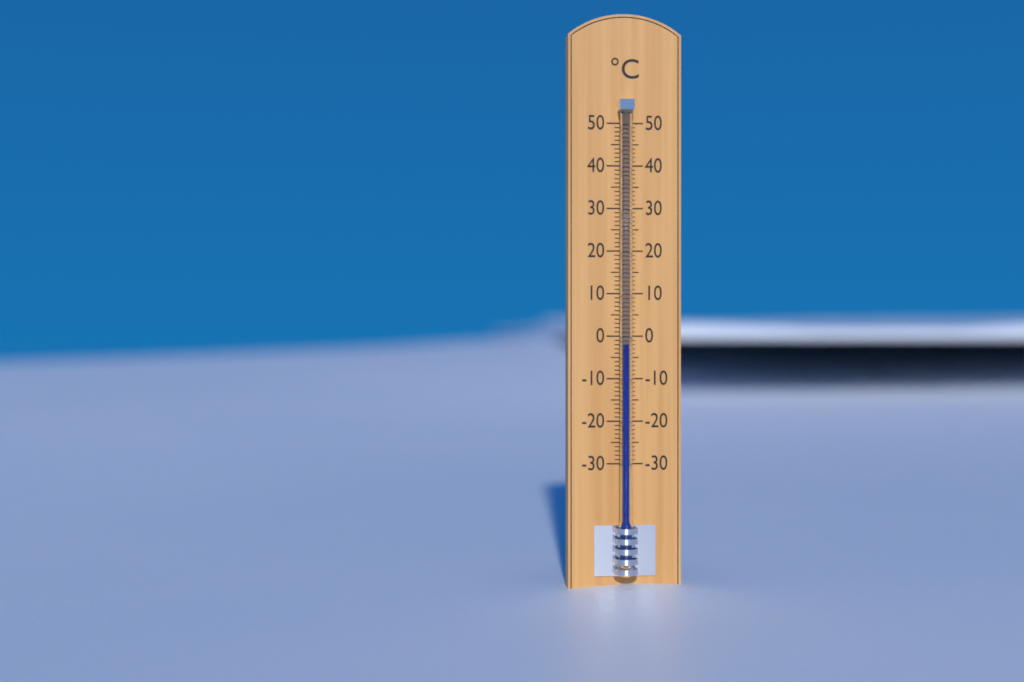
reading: -2 °C
